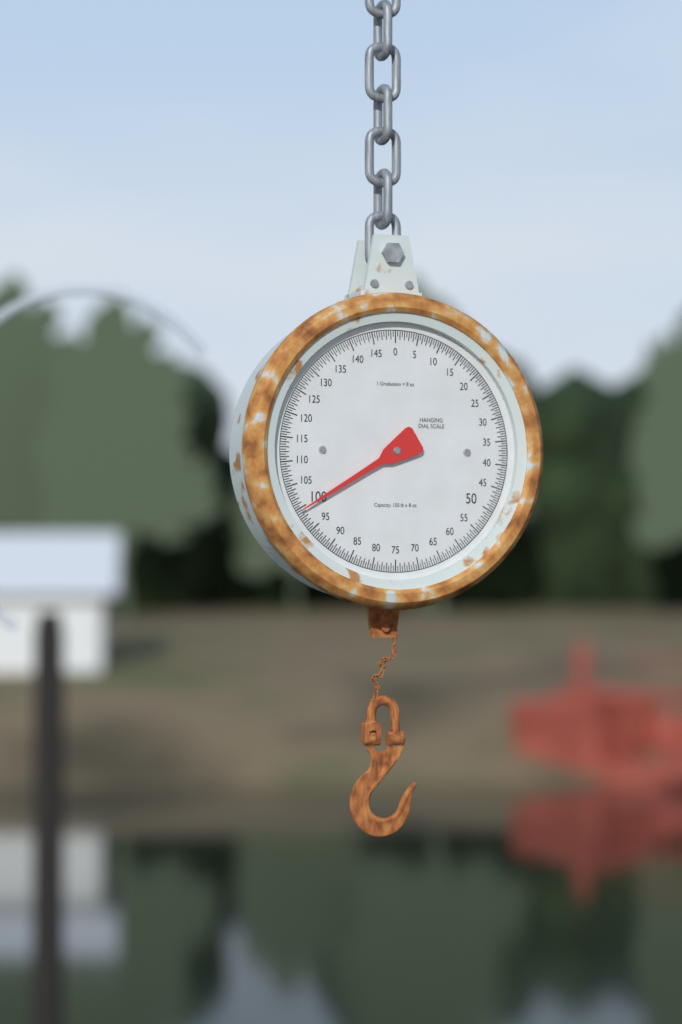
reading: 99.5 lb
